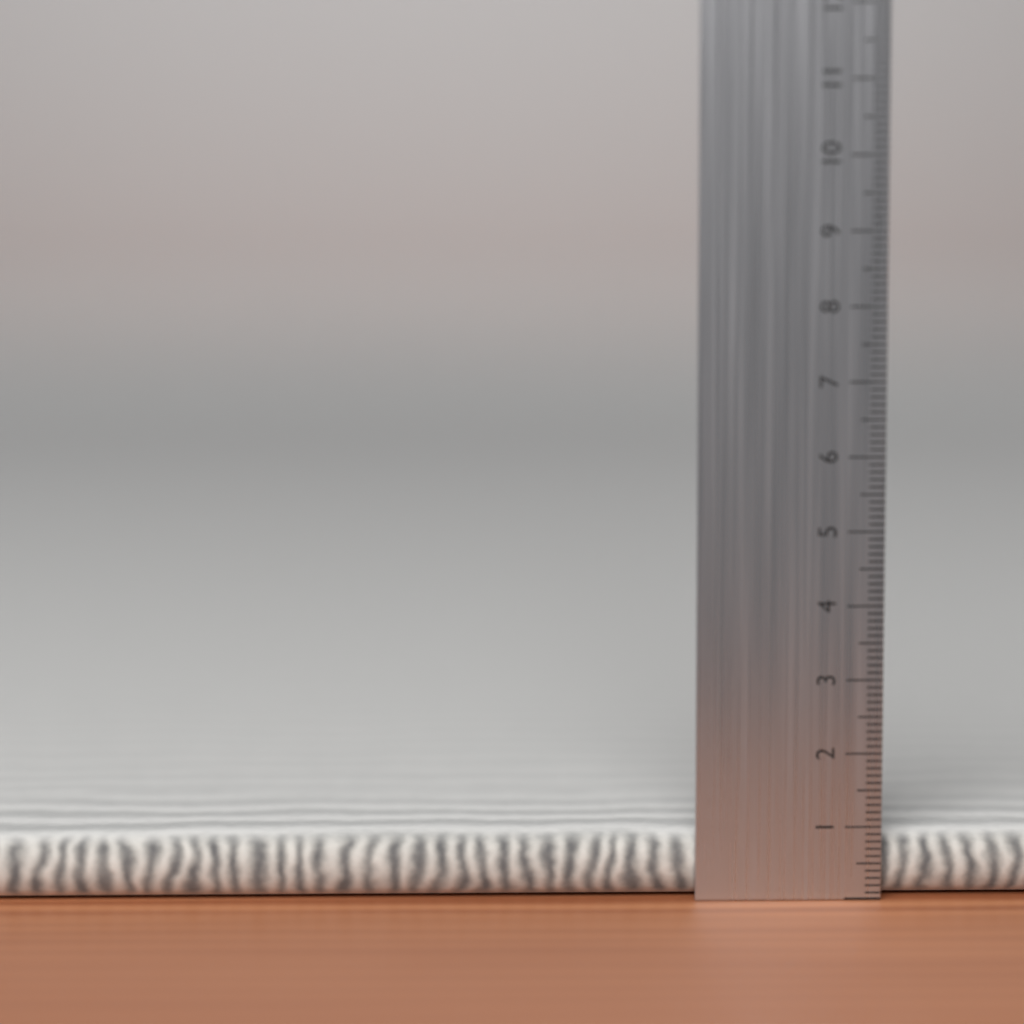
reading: 0.9 cm
